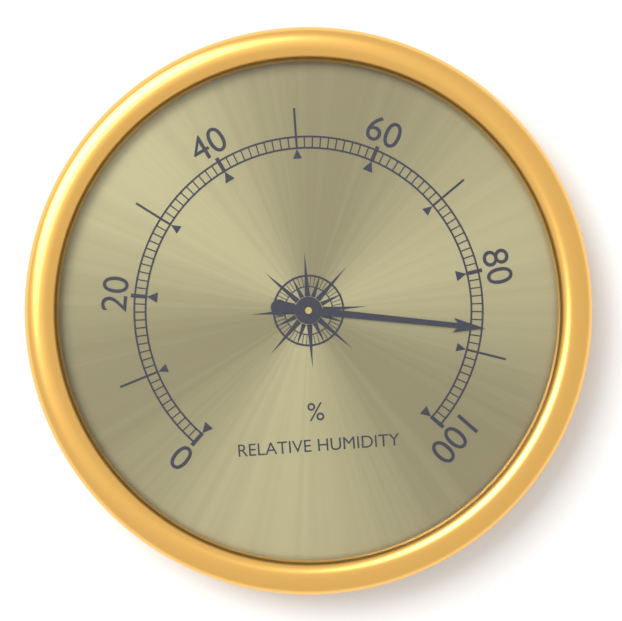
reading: 87 %
